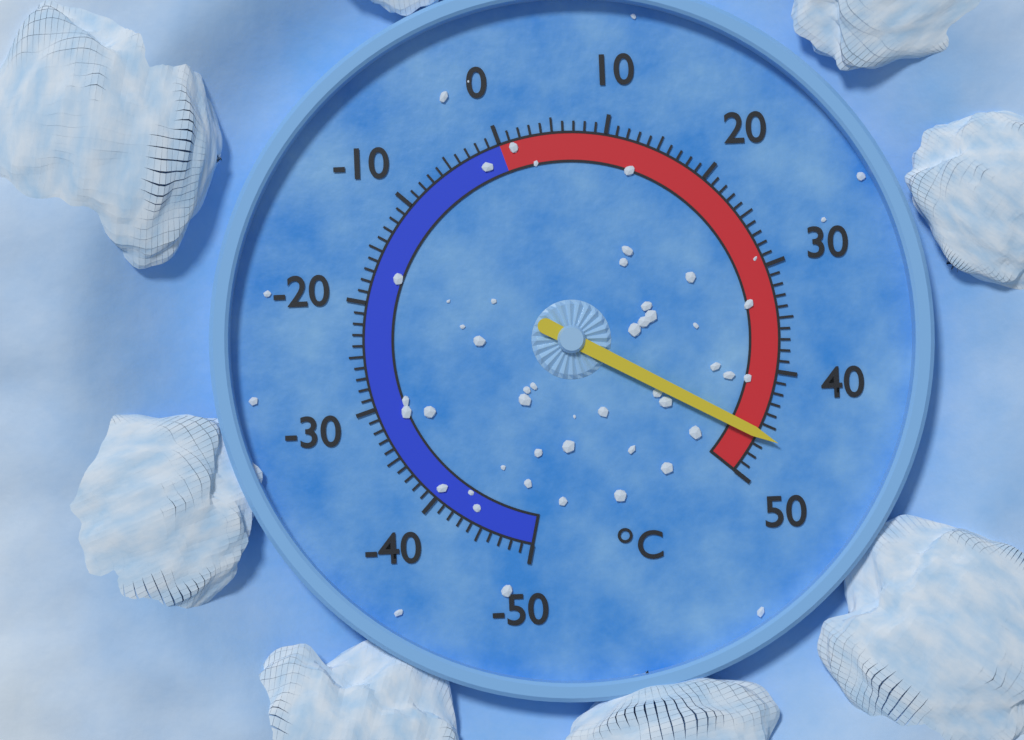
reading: 46 °C
